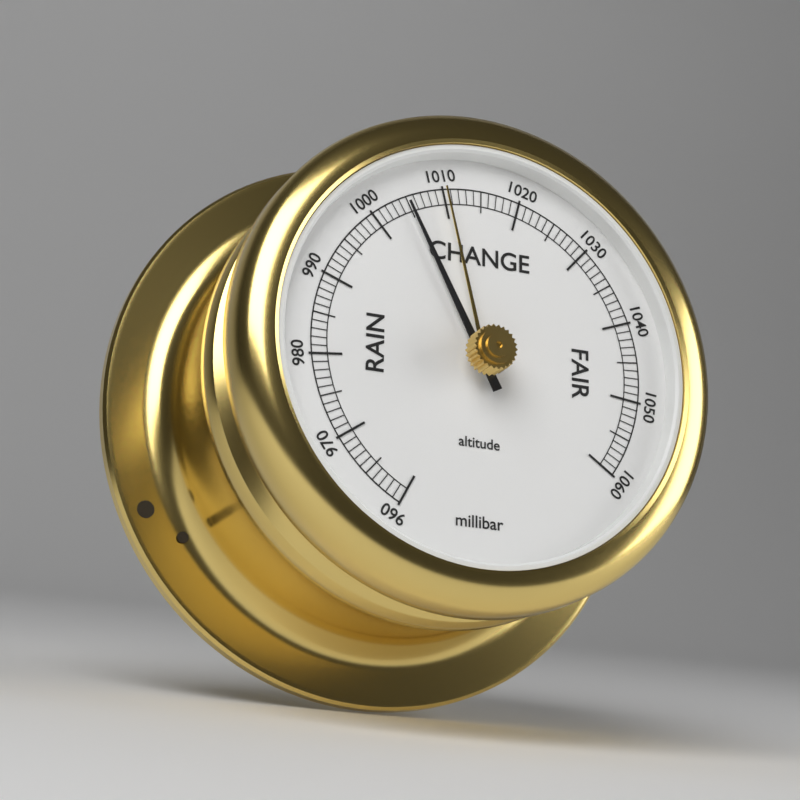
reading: 1005 millibar
